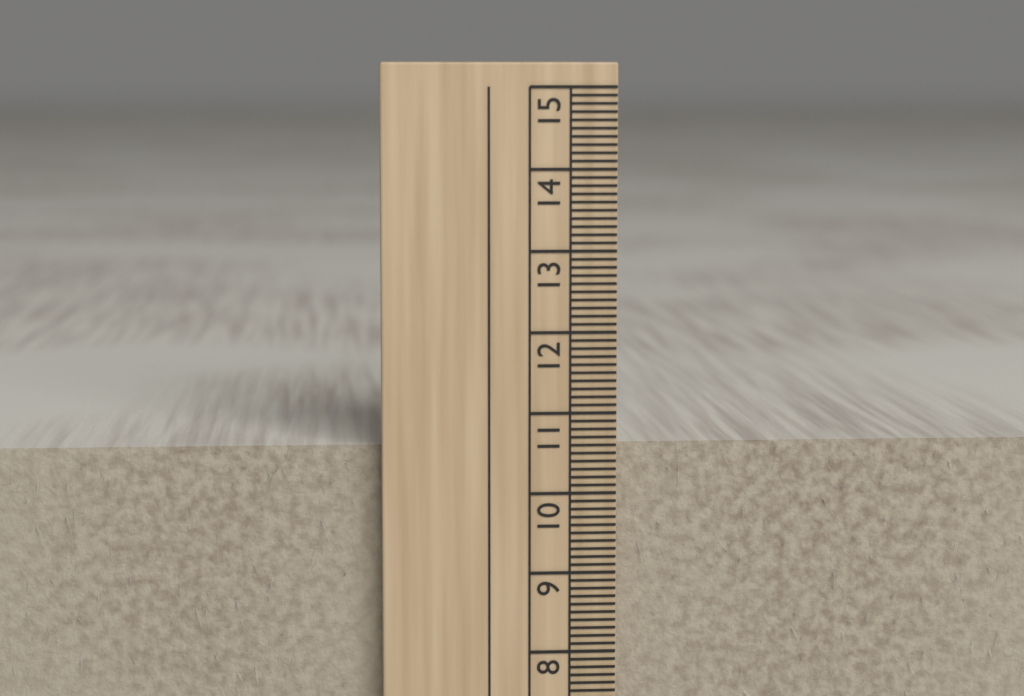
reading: 10.6 cm
